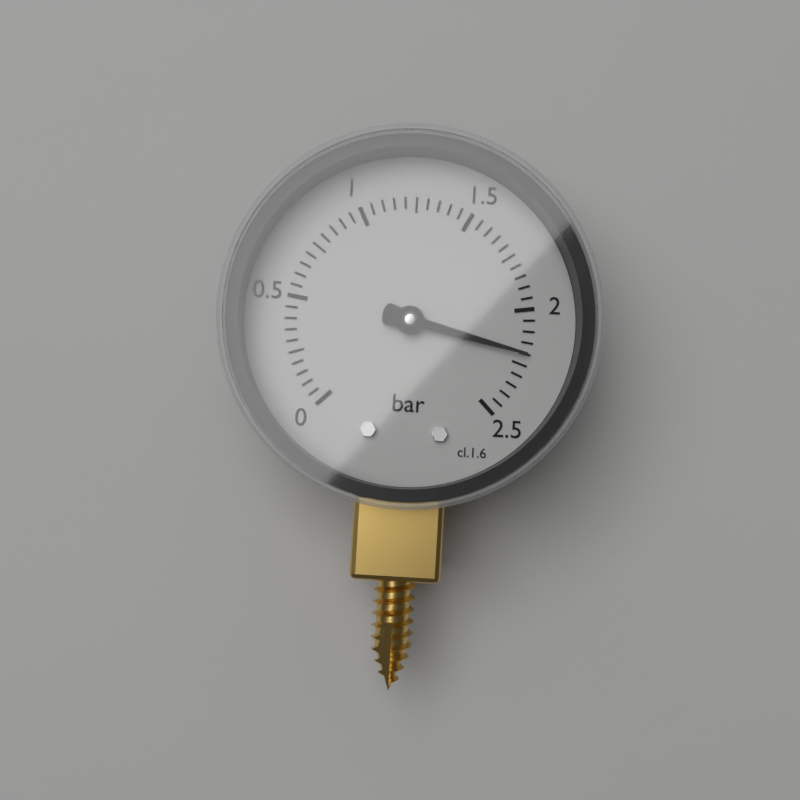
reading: 2.20 bar
